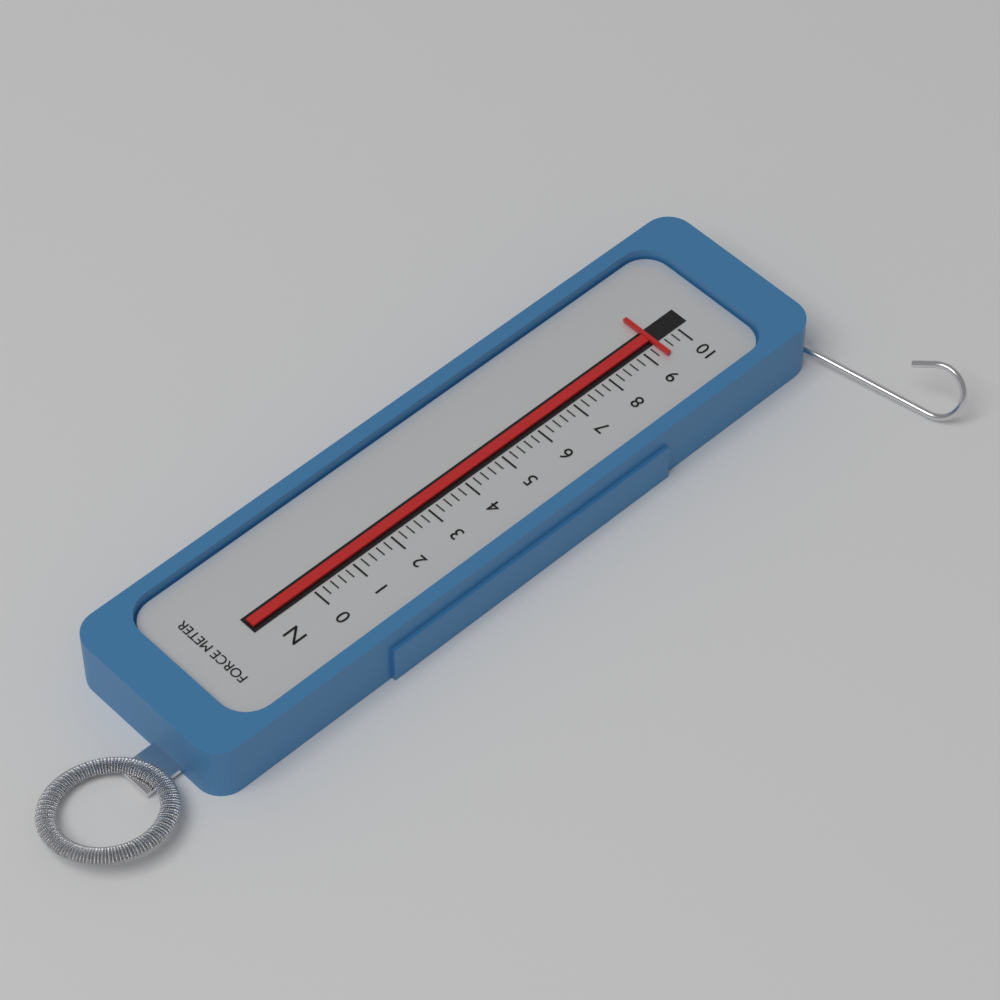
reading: 9.4 N
